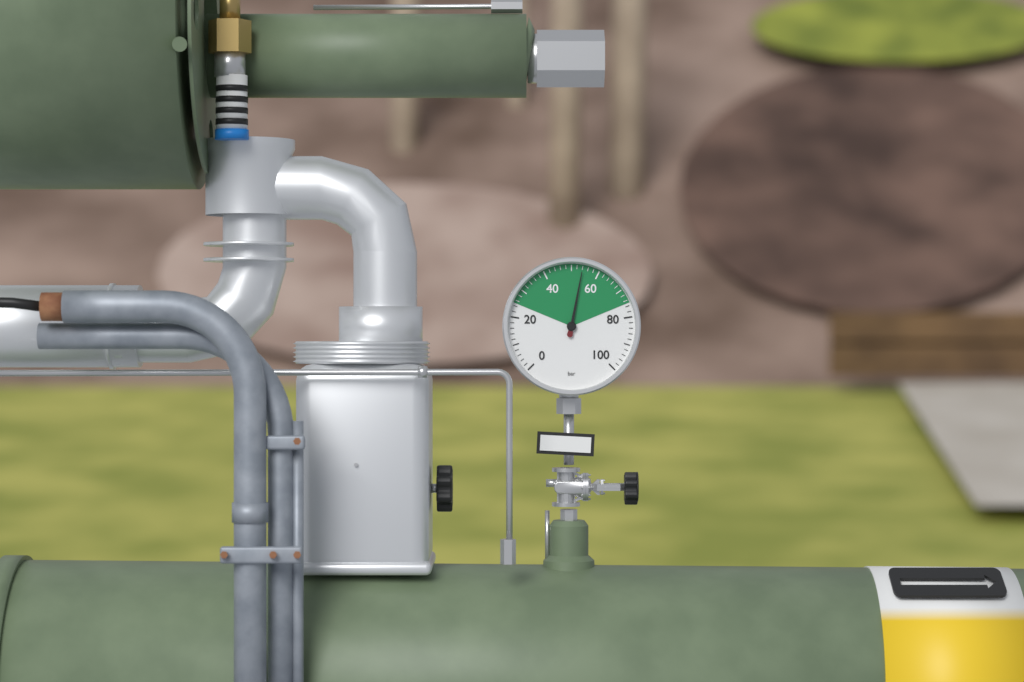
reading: 54 bar
